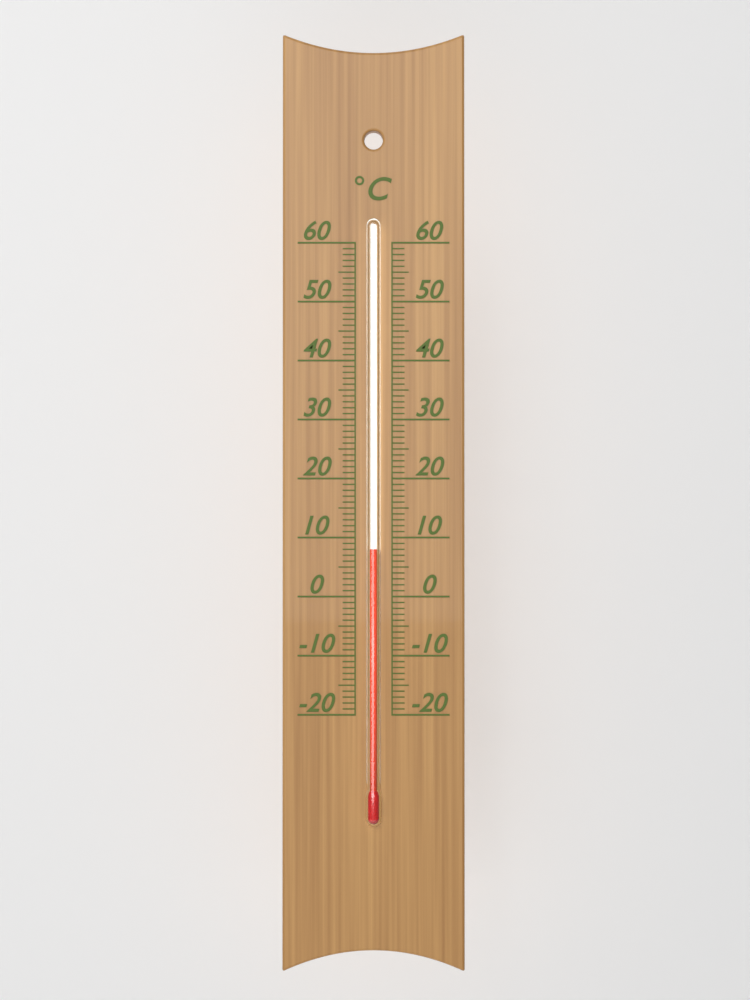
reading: 8 °C
